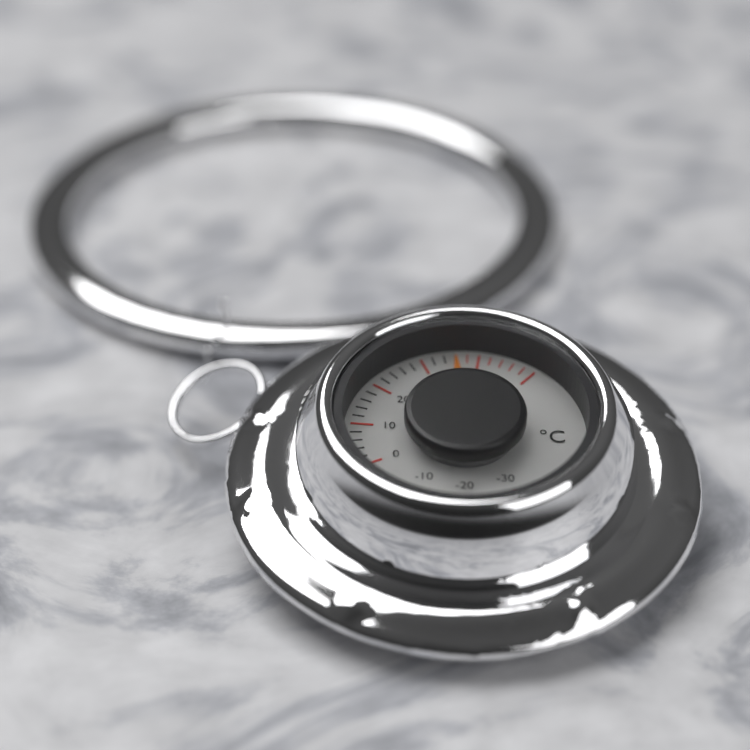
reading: 36 °C
